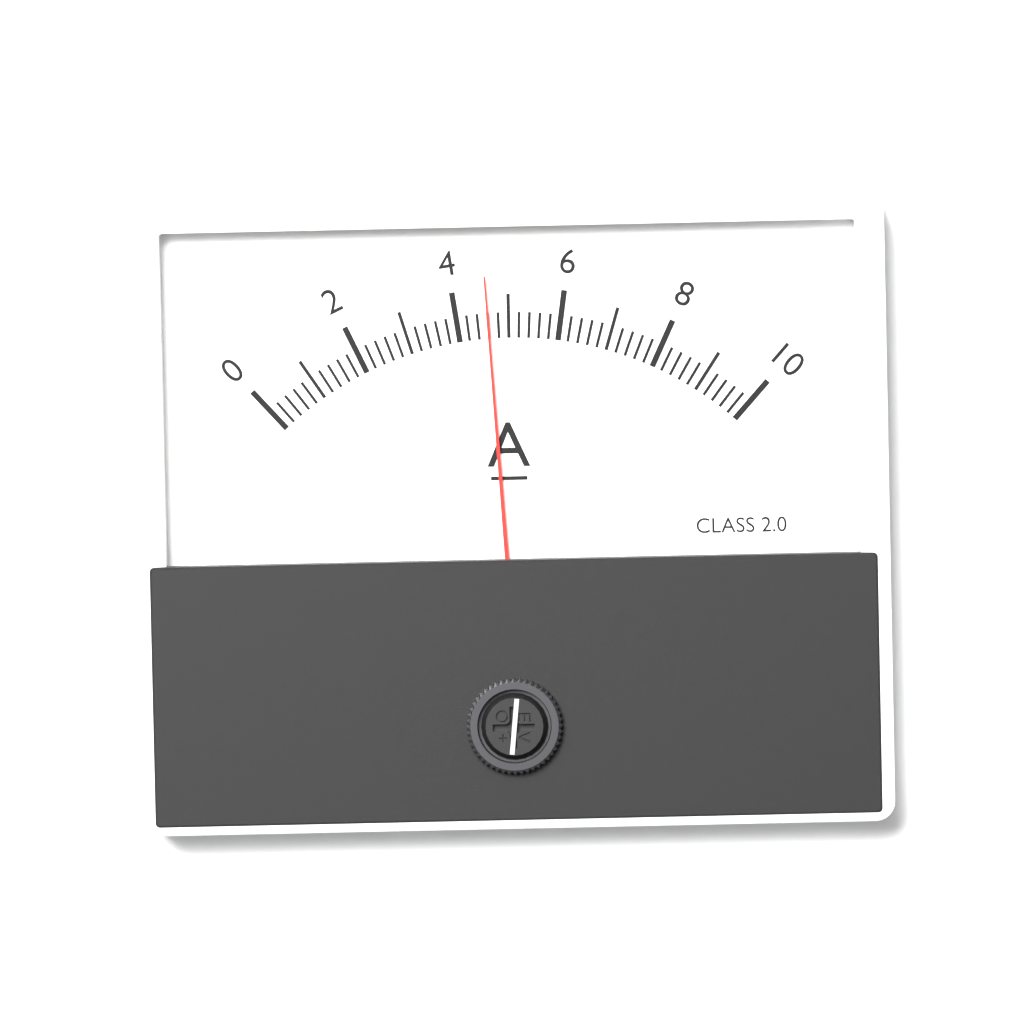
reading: 4.6 A
